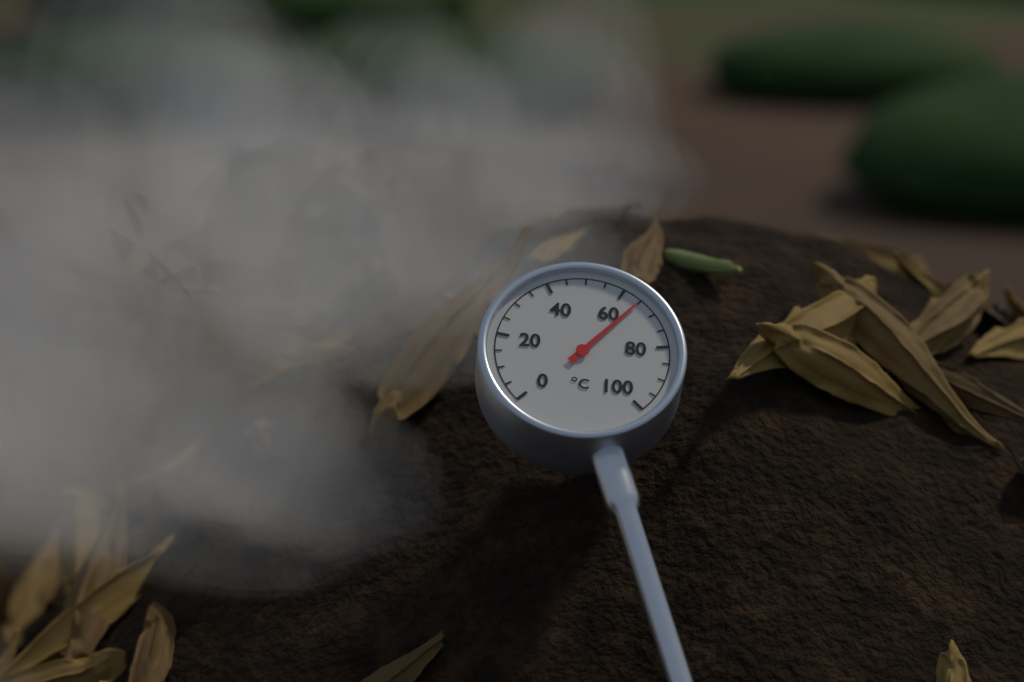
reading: 65 °C
